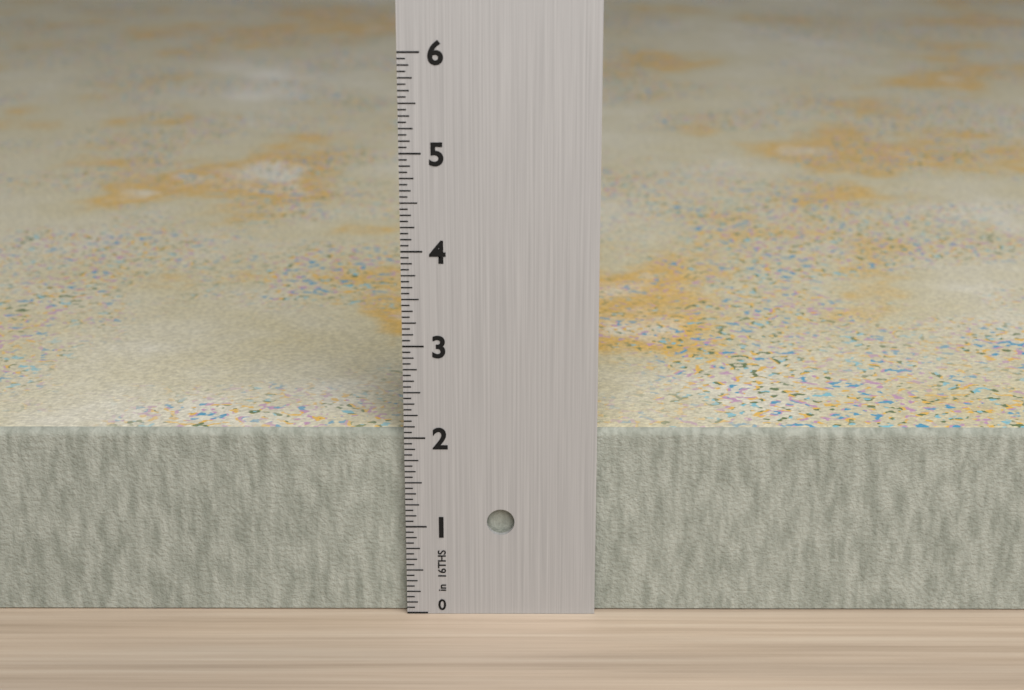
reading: 2.0625 in
